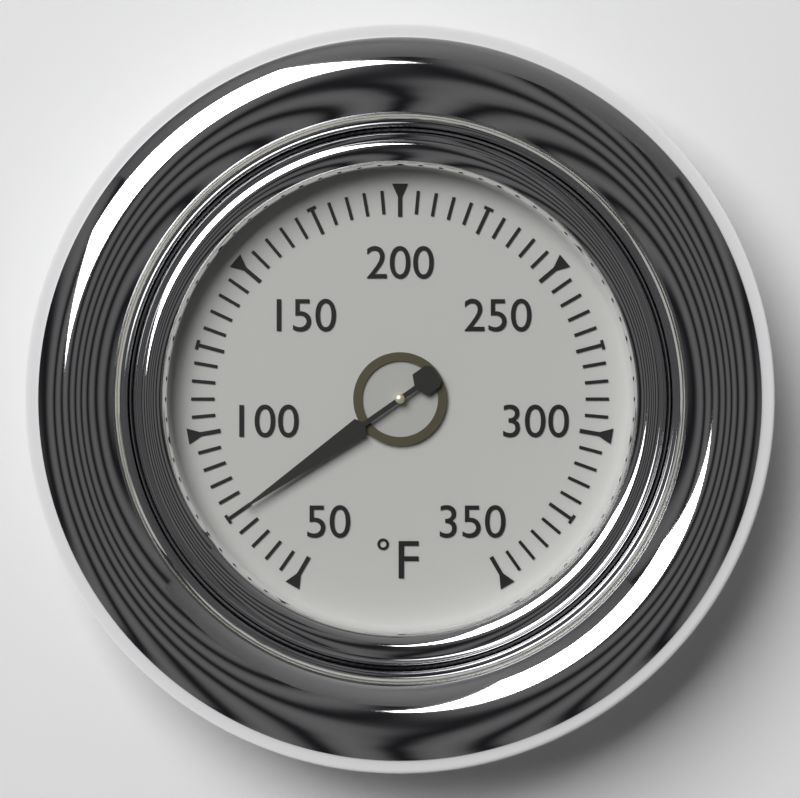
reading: 75 °F
